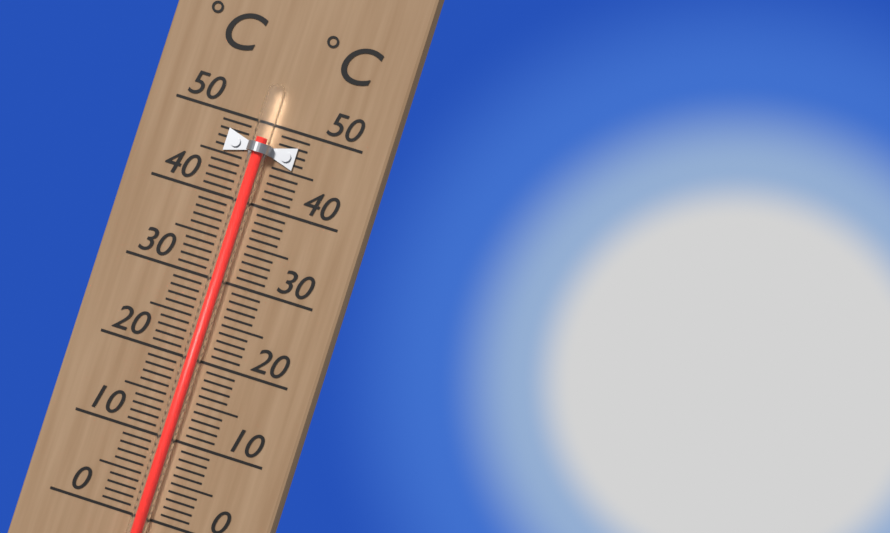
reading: 48 °C
